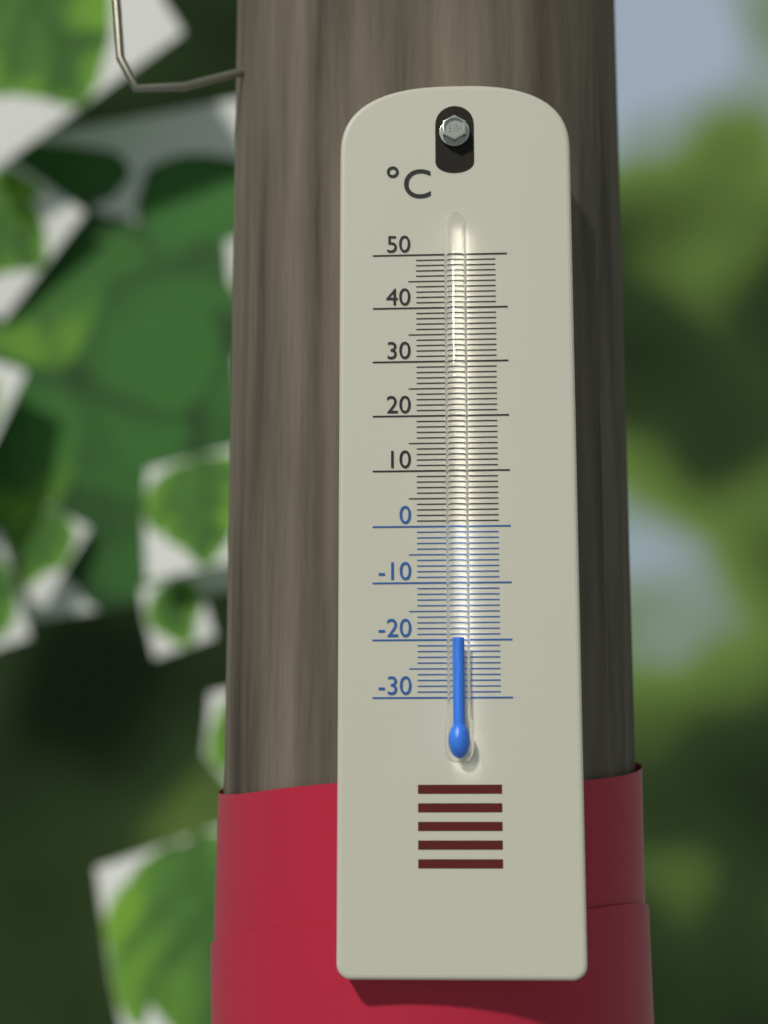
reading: -20 °C
